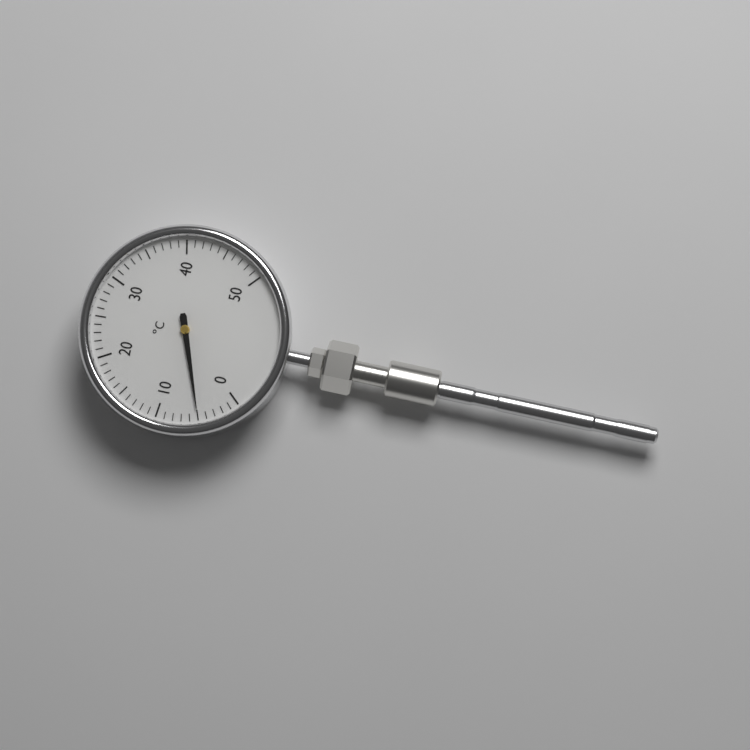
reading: 5 °C
